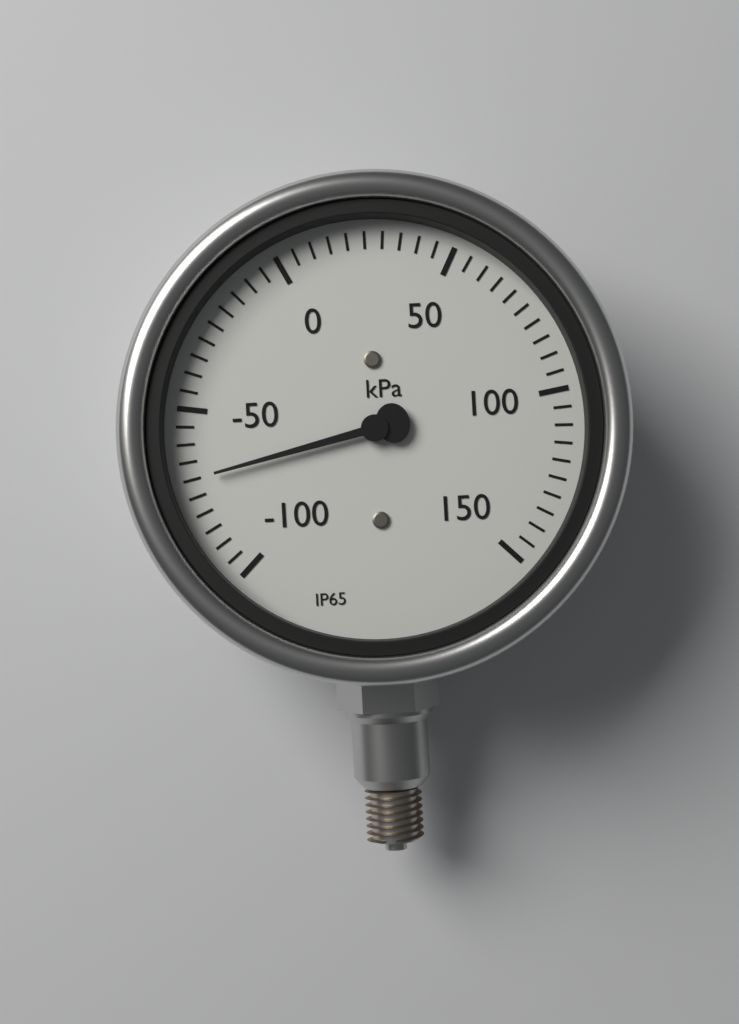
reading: -70 kPa
